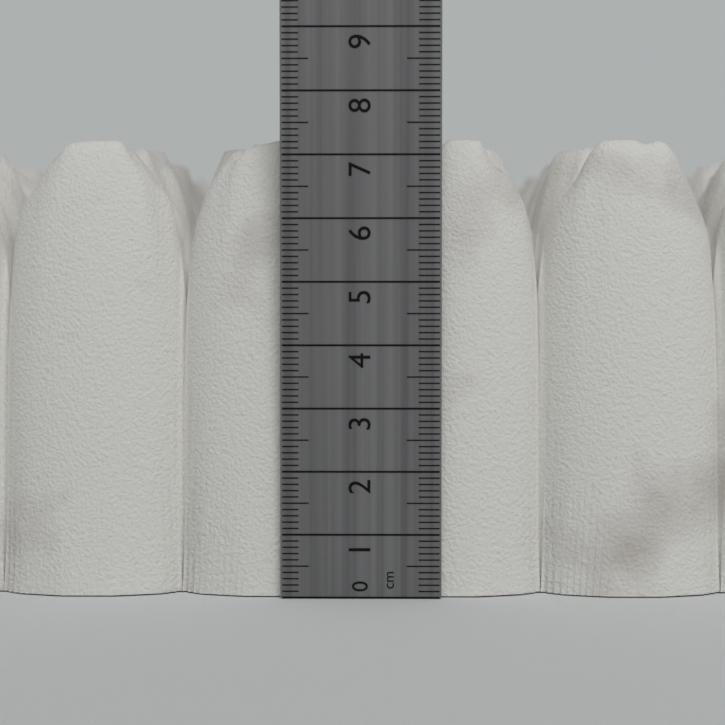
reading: 7.3 cm
